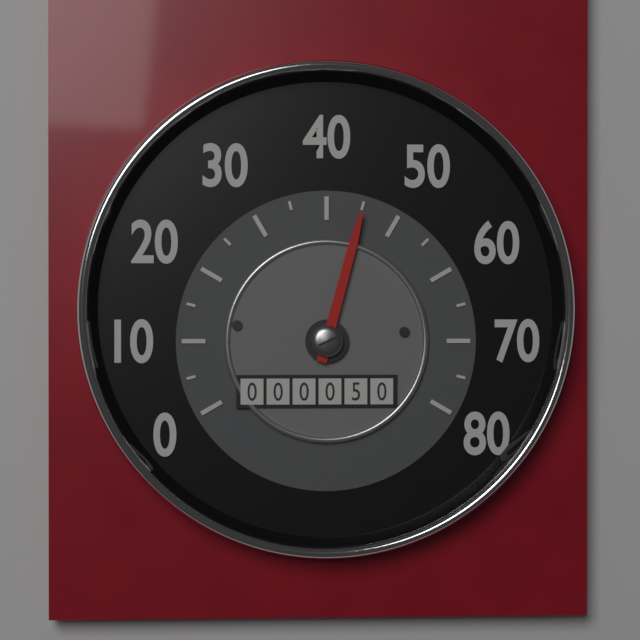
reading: 45 (no unit)
